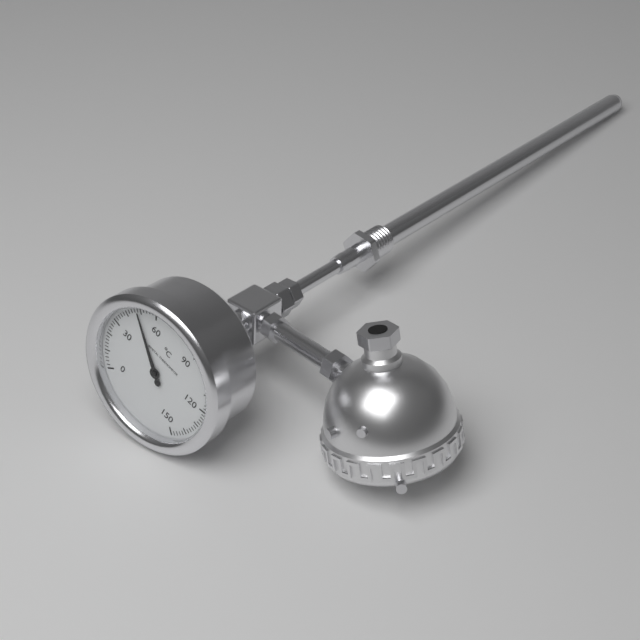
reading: 48 °C
